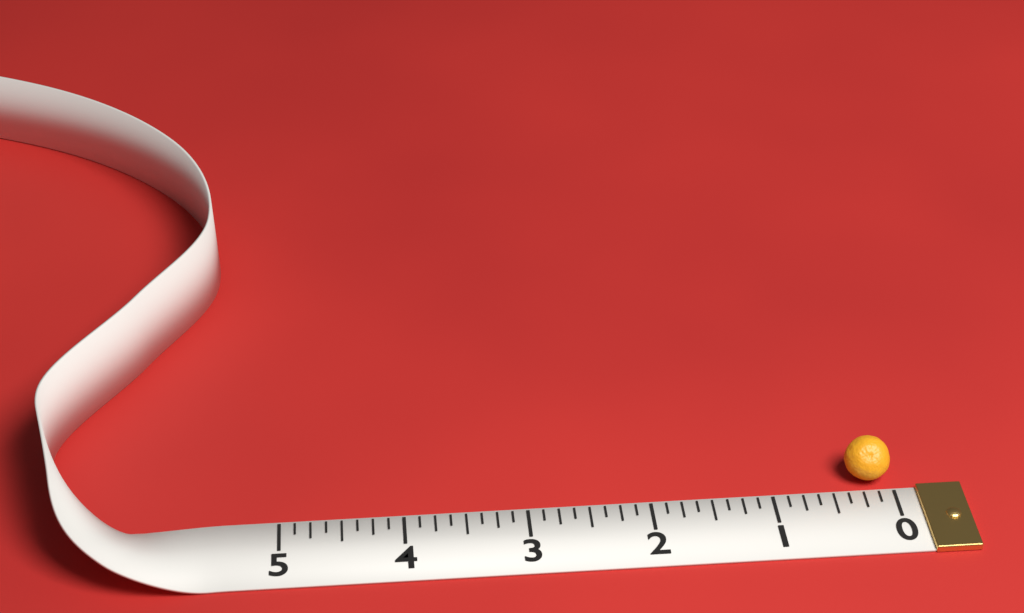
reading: 0.375 (no unit)
